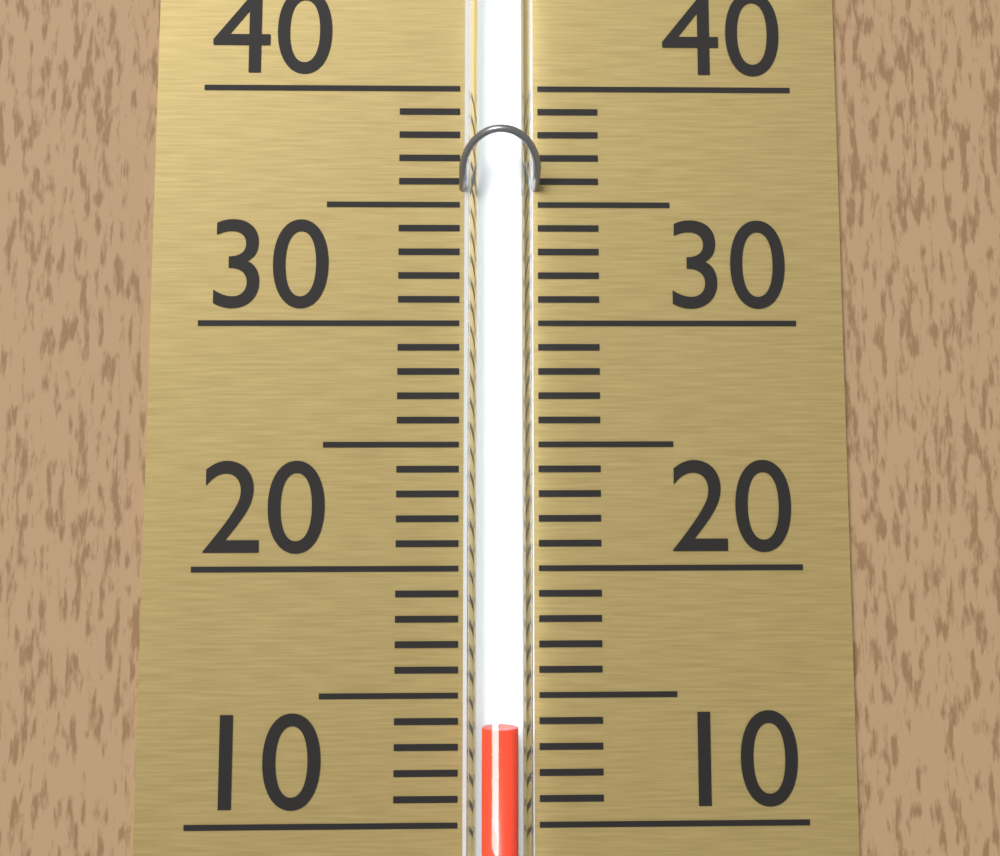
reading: 14 (no unit)
